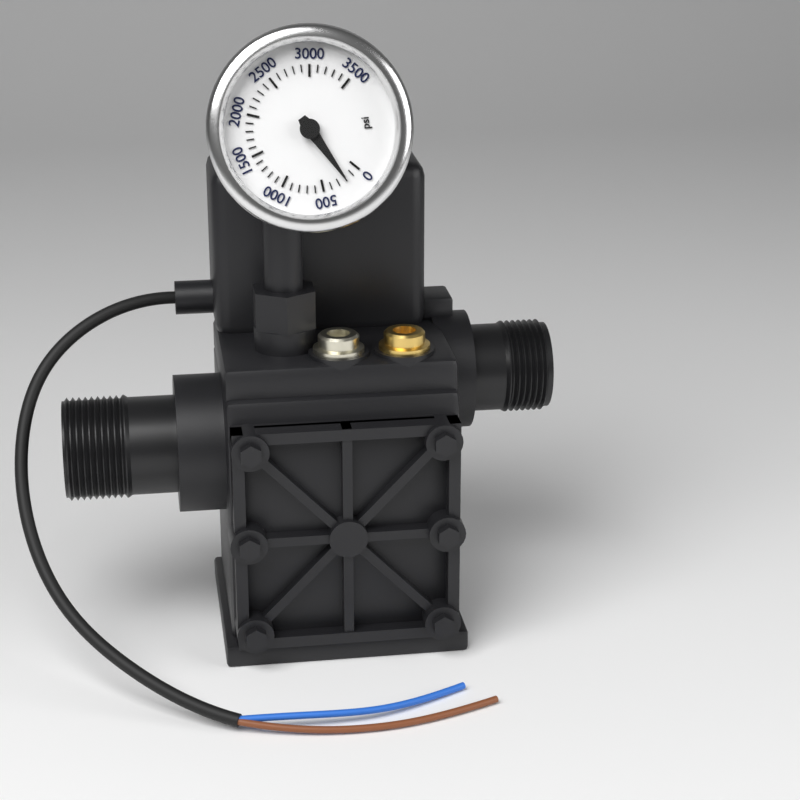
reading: 200 psi
